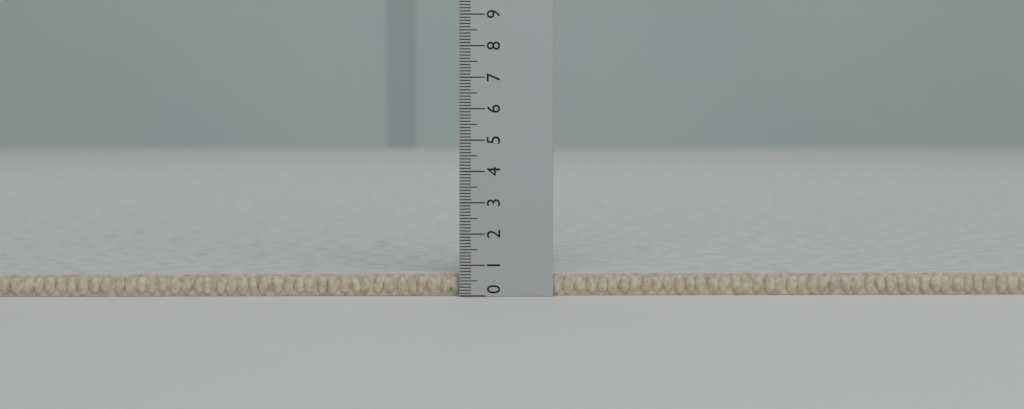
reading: 0.7 (no unit)
